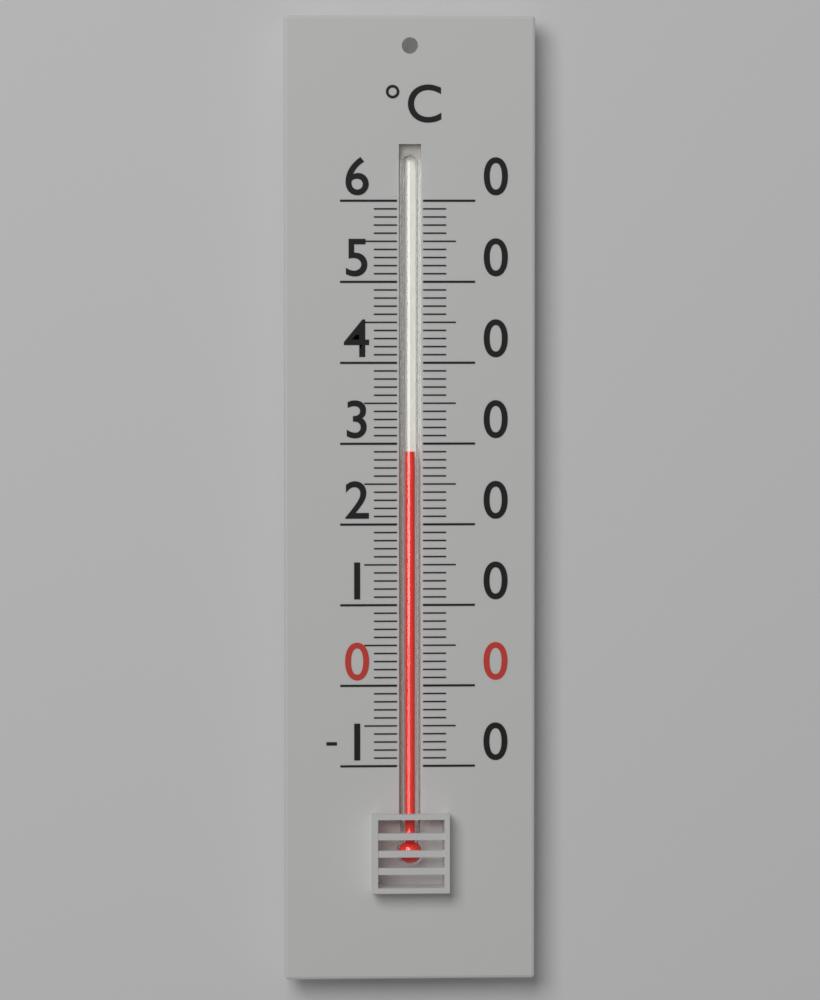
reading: 29 °C
